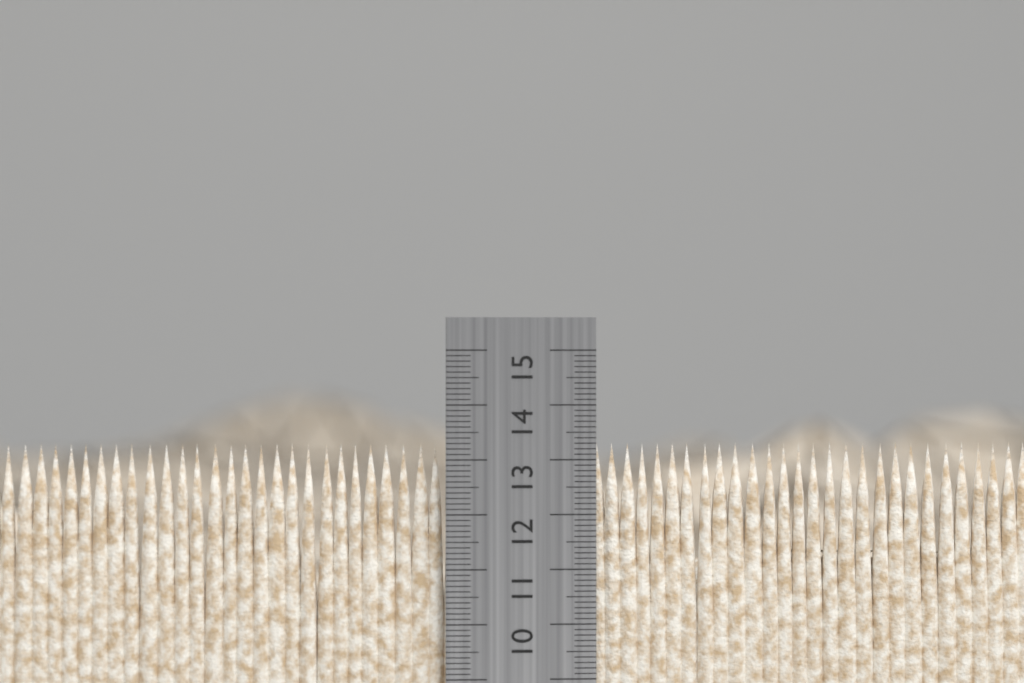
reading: 13.3 cm
